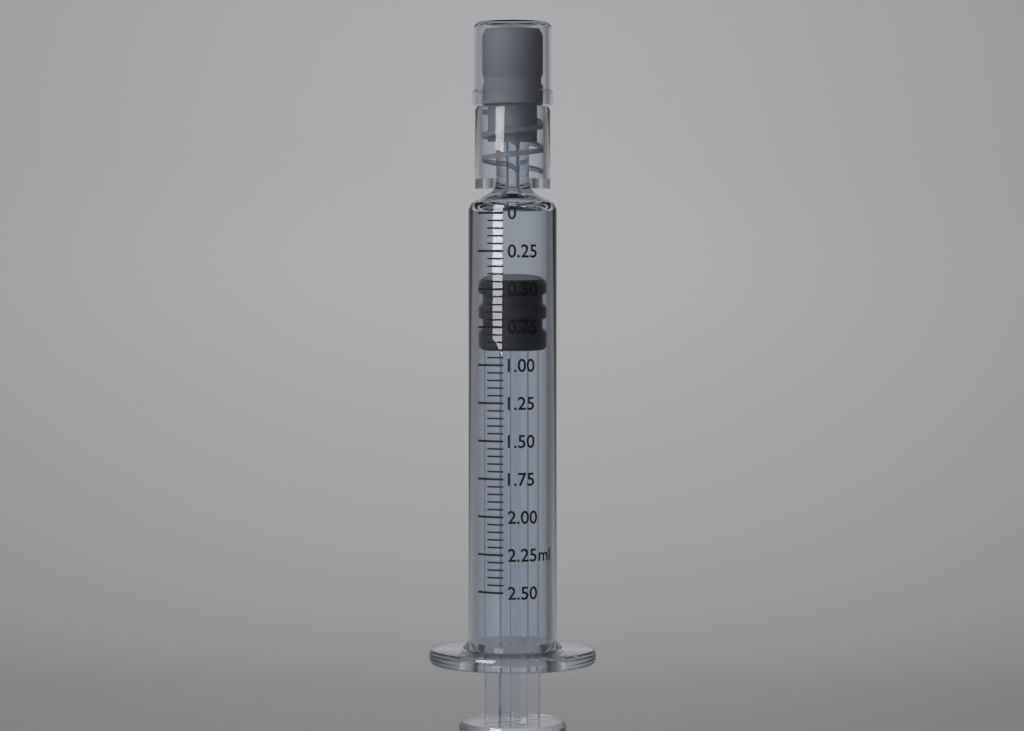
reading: 0.45 ml
